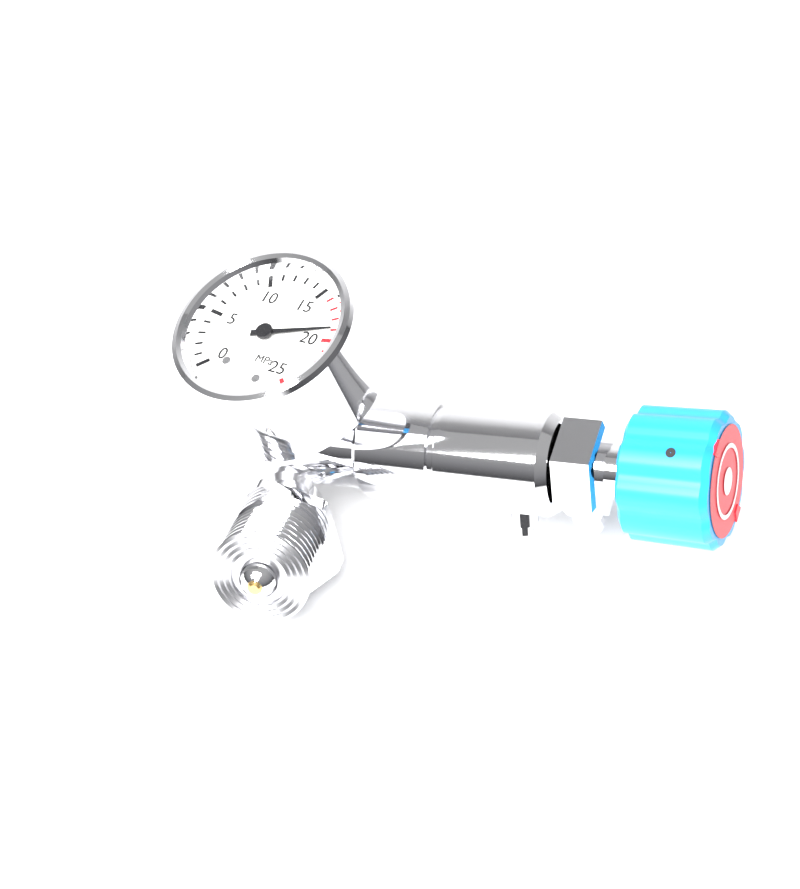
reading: 19 MPa
